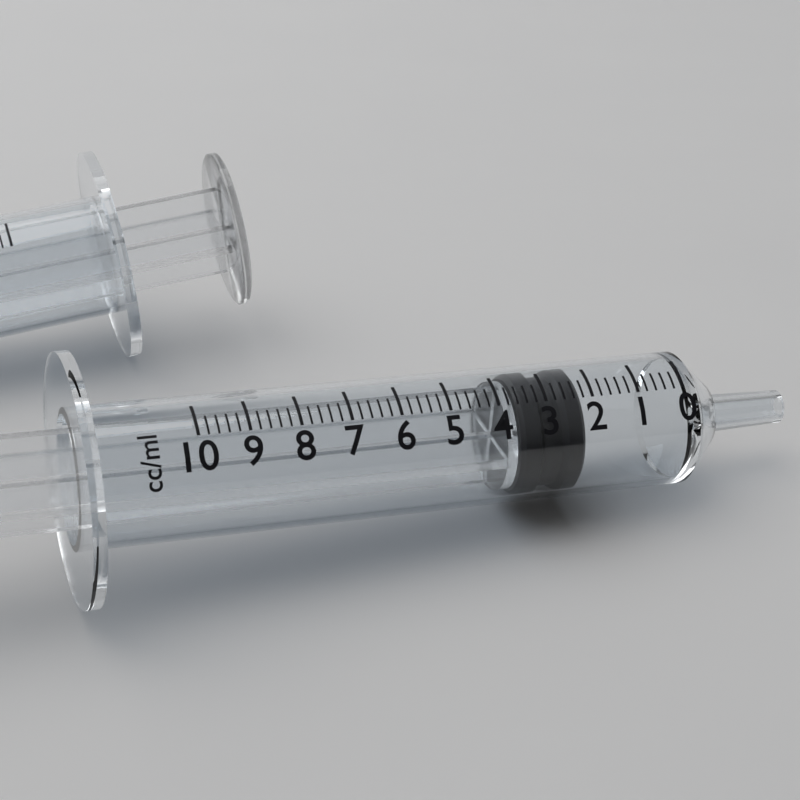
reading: 2.2 ml
